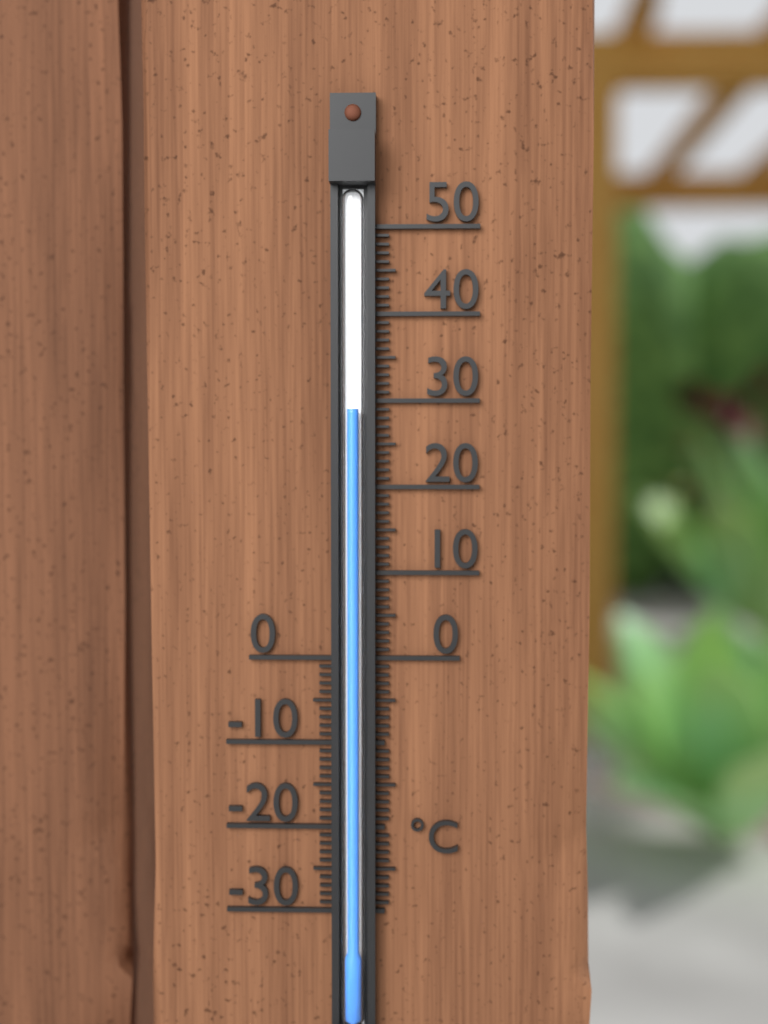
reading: 29 °C
